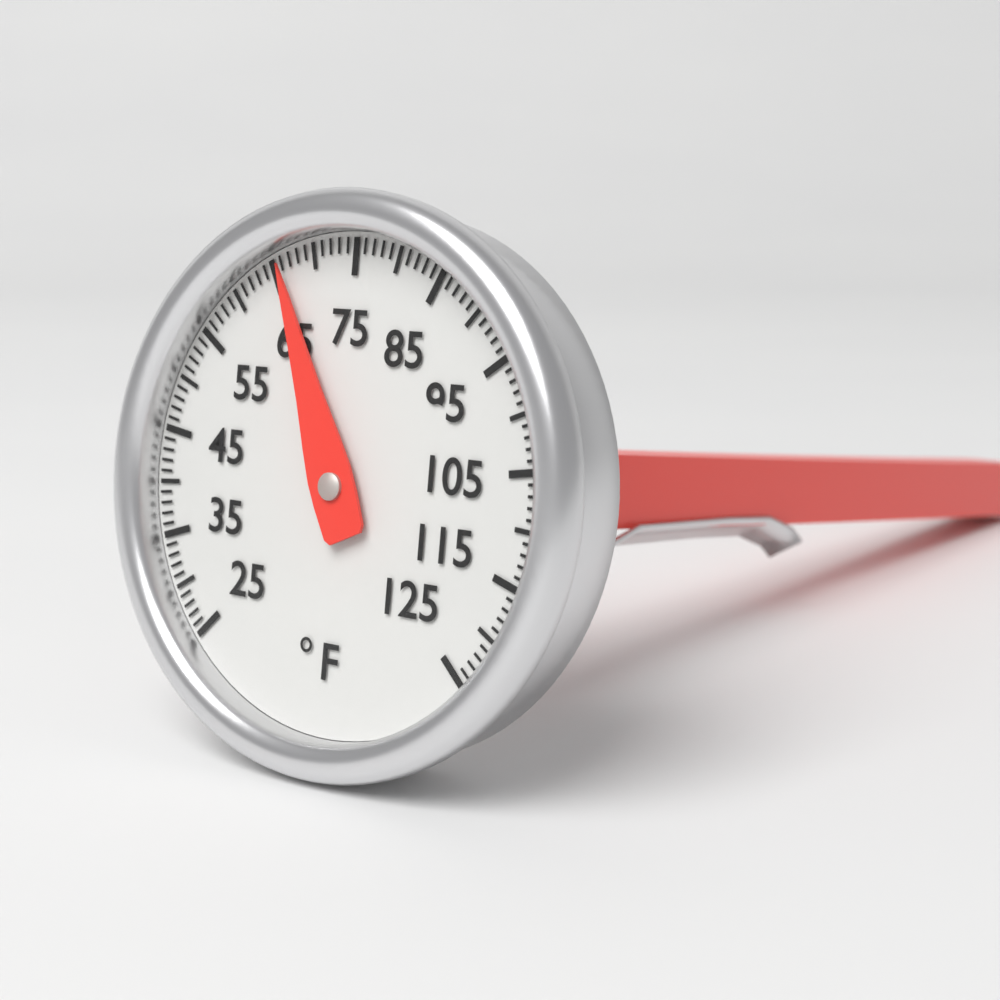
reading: 66 °F
